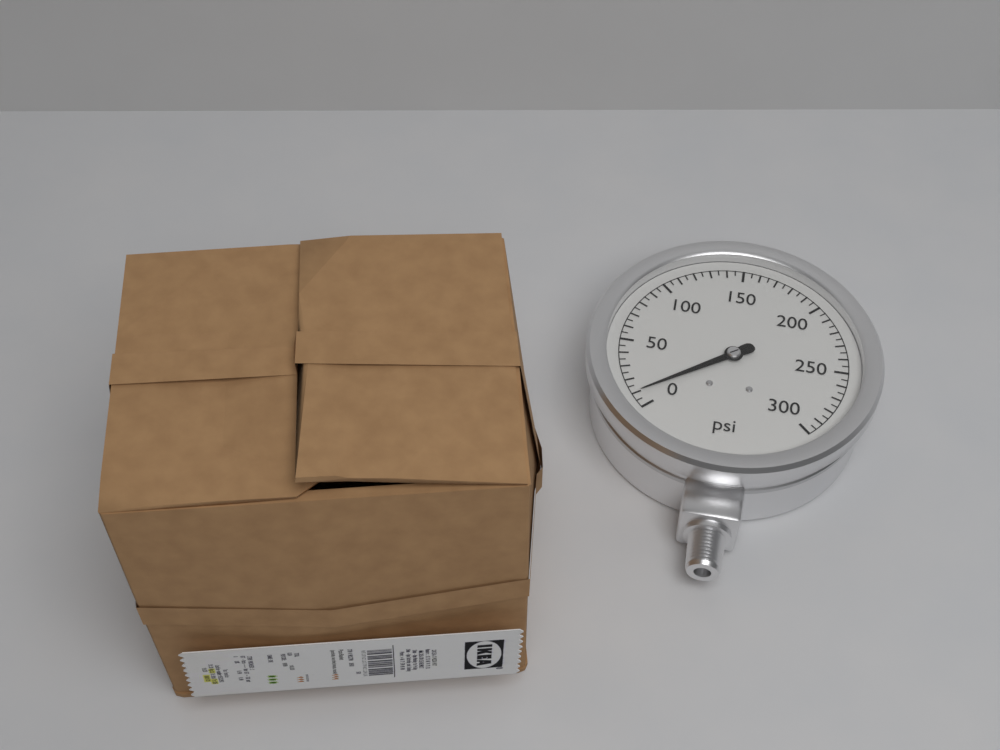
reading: 10 psi
